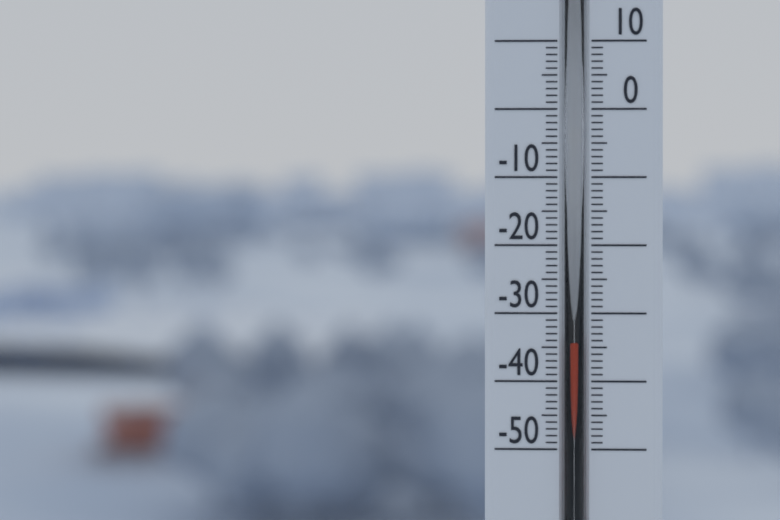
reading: -34 (no unit)
